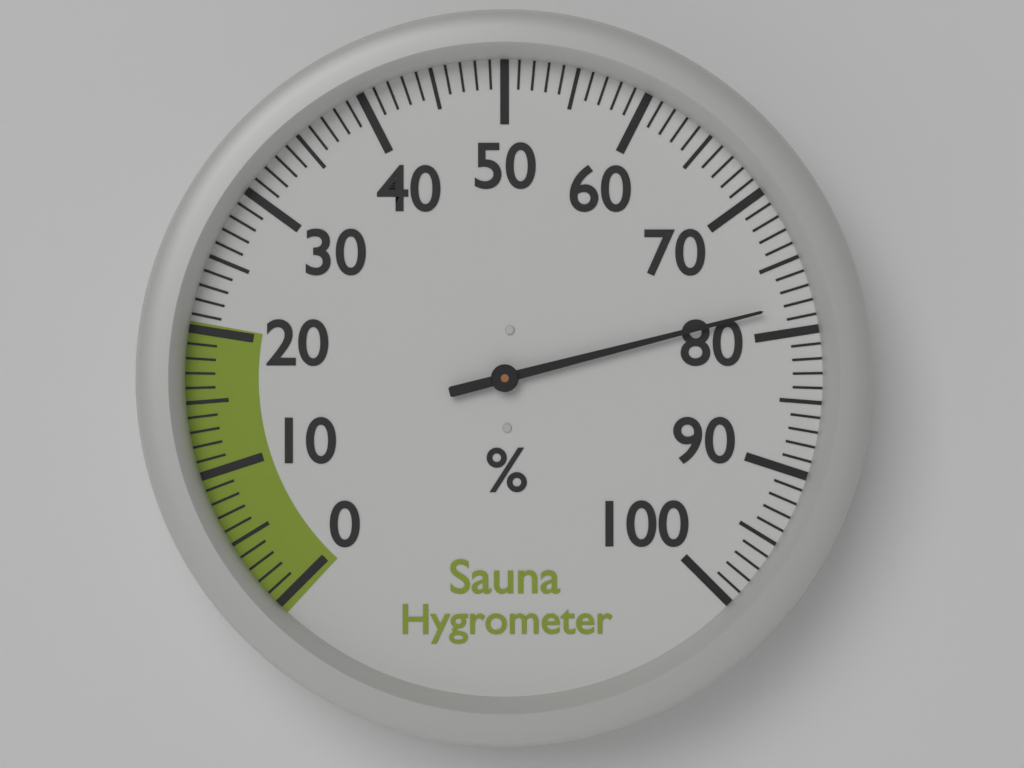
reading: 78 %
